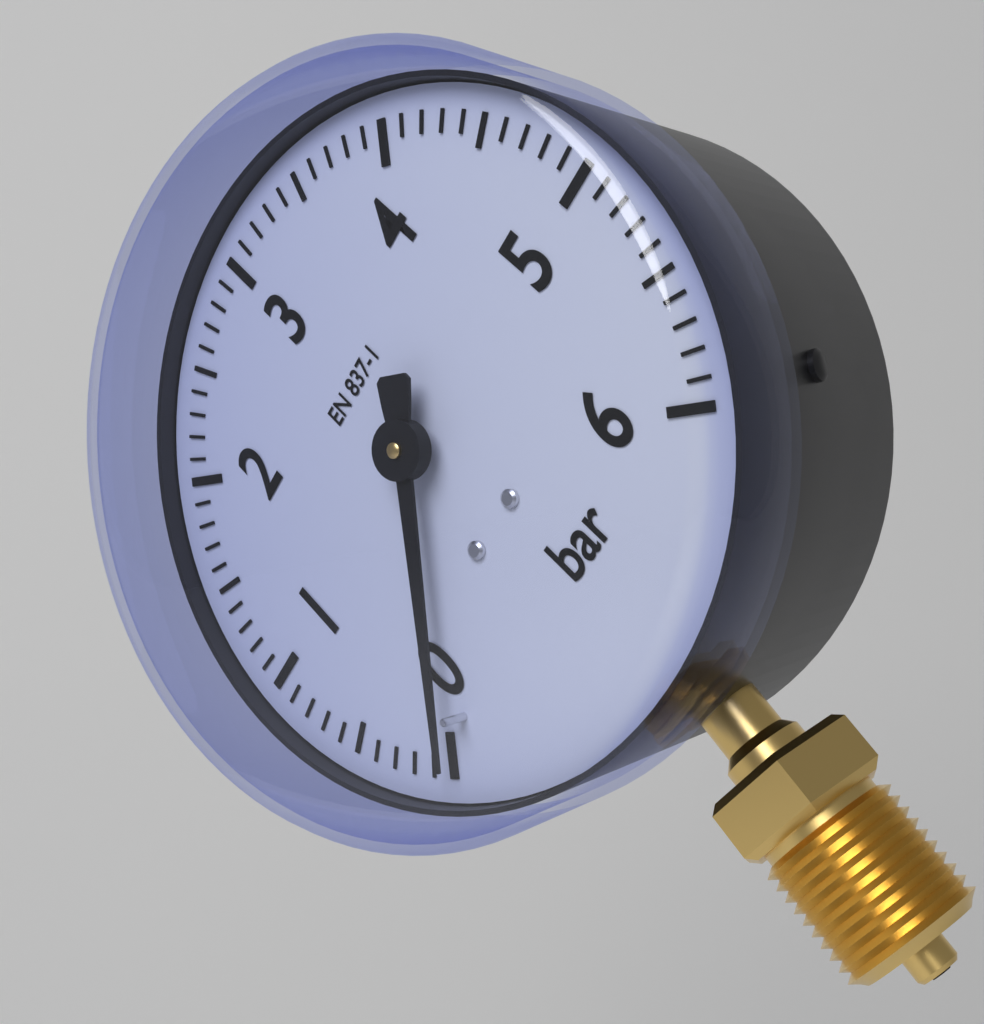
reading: 0.0 bar
